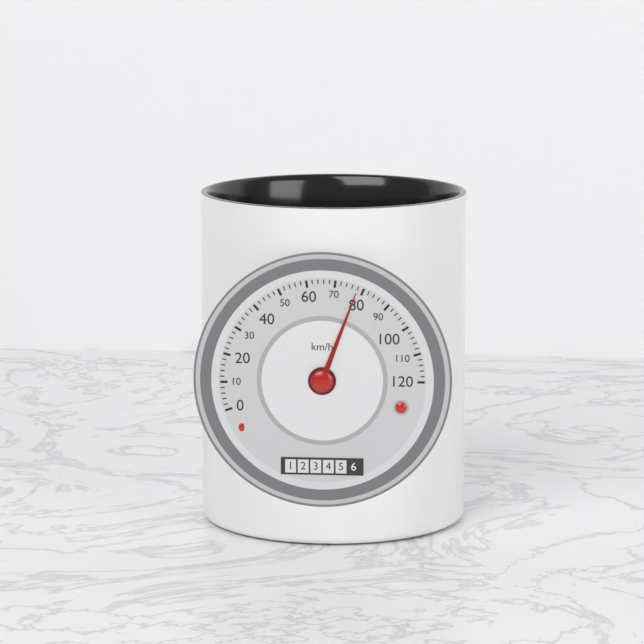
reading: 78 km/h
